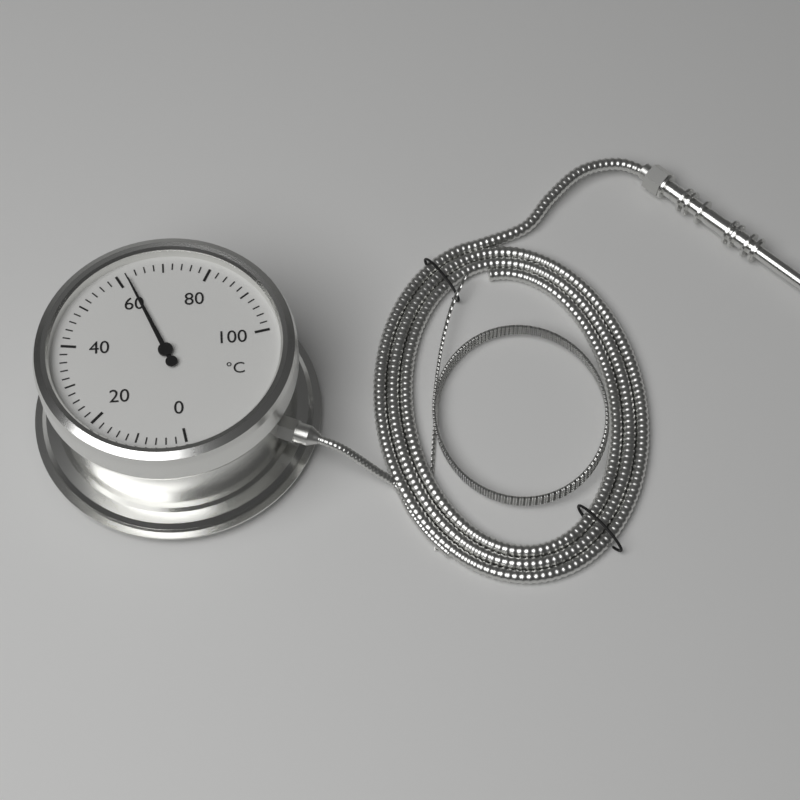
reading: 62 °C
